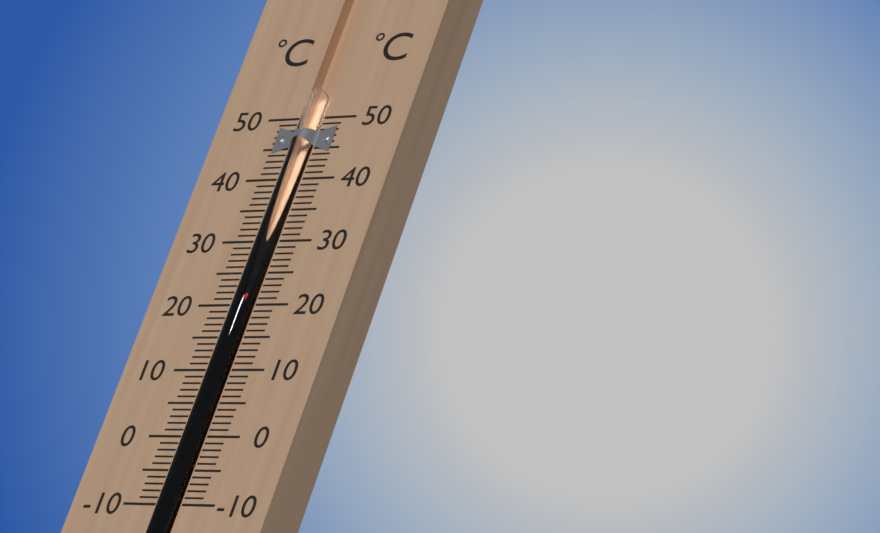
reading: 22 °C
